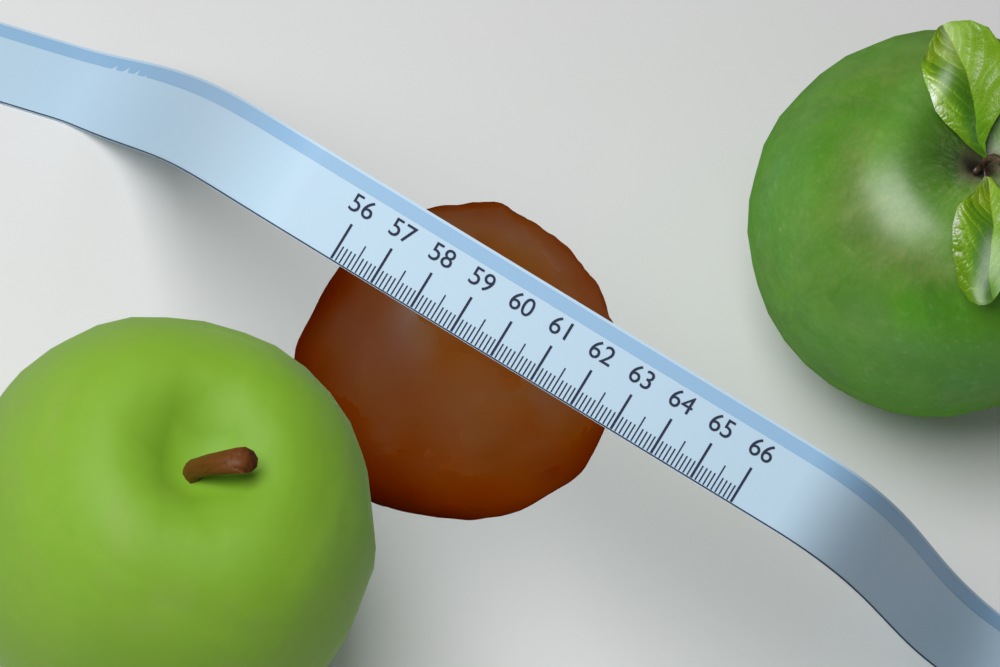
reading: 62.9 (no unit)
